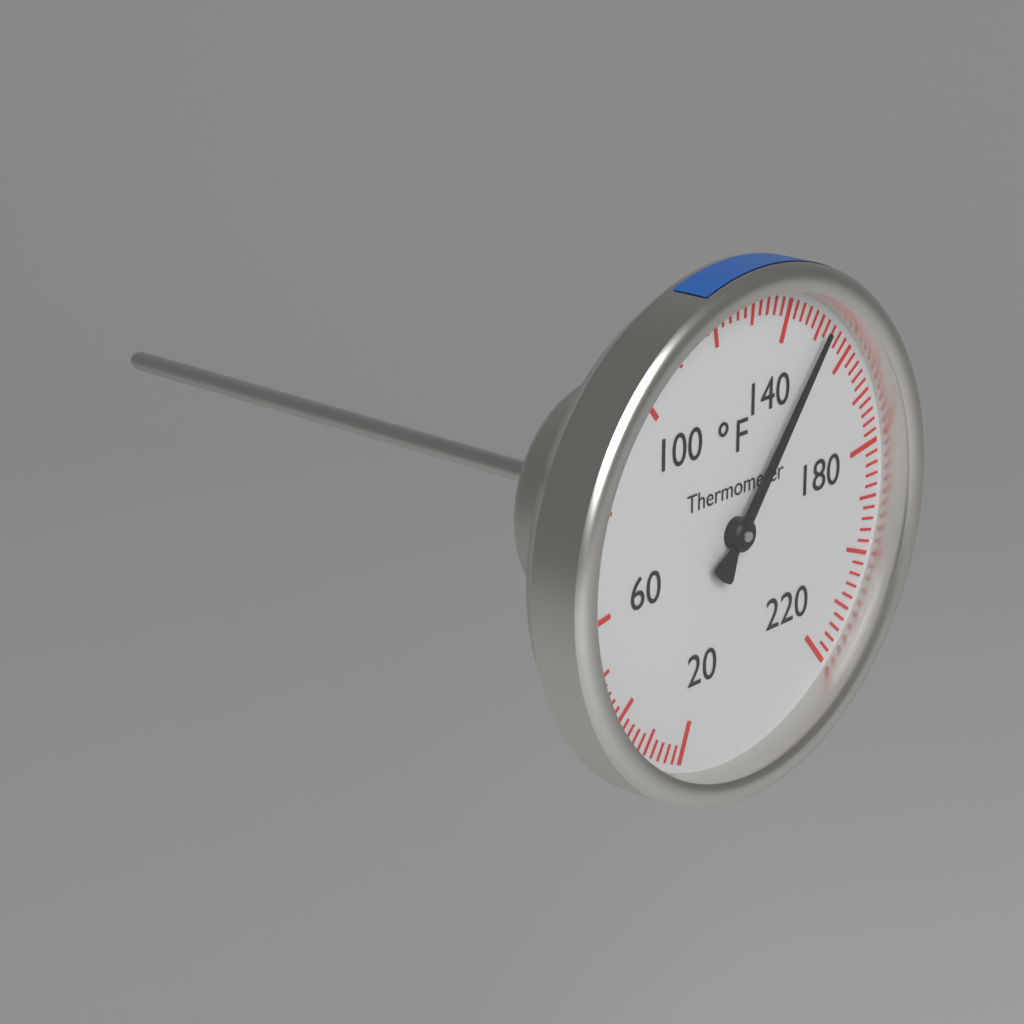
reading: 152 °F
